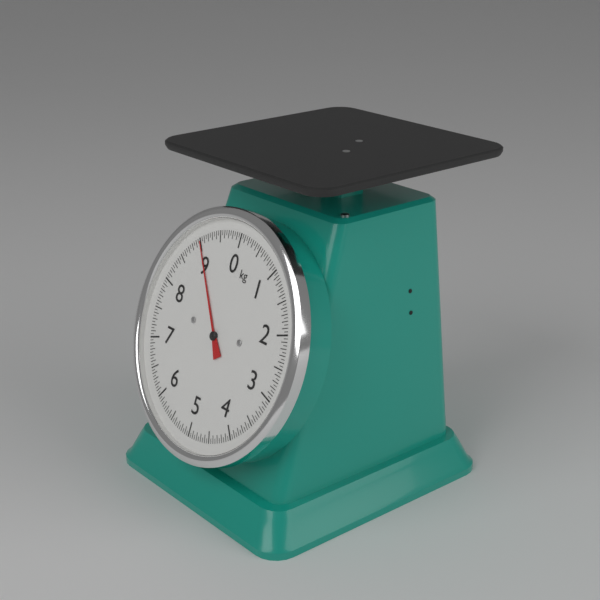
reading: 9.00 kg
